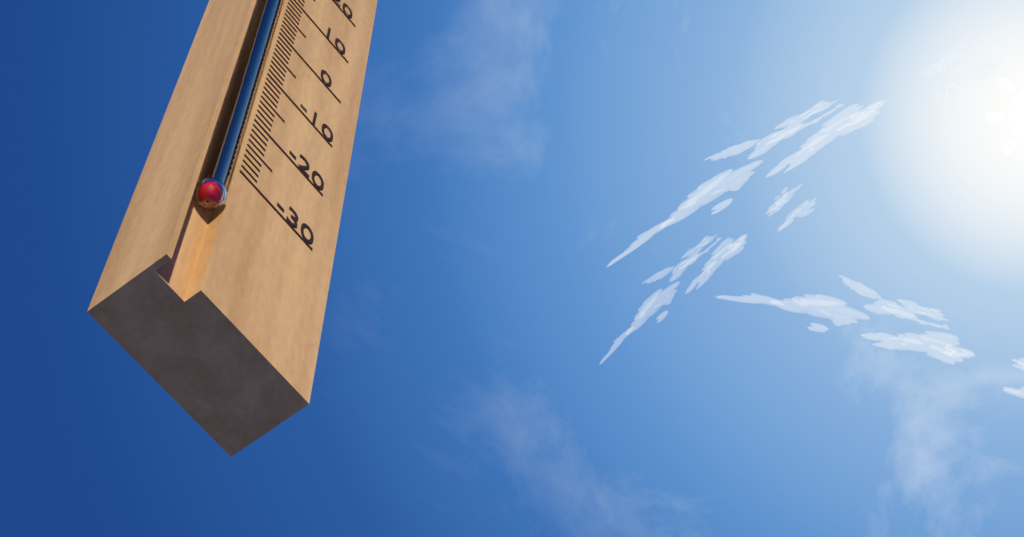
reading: -28 °C
